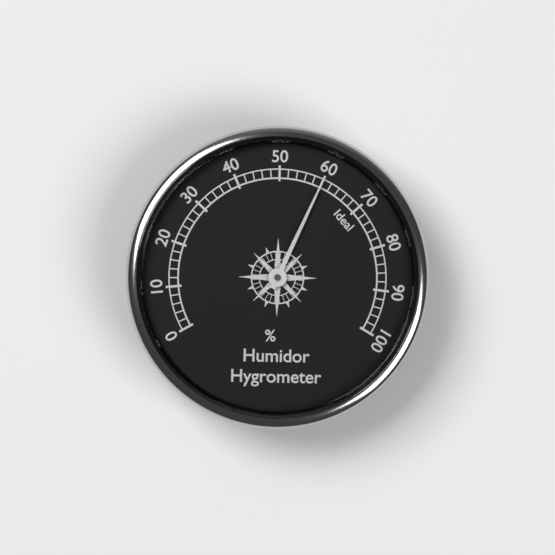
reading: 60 %
